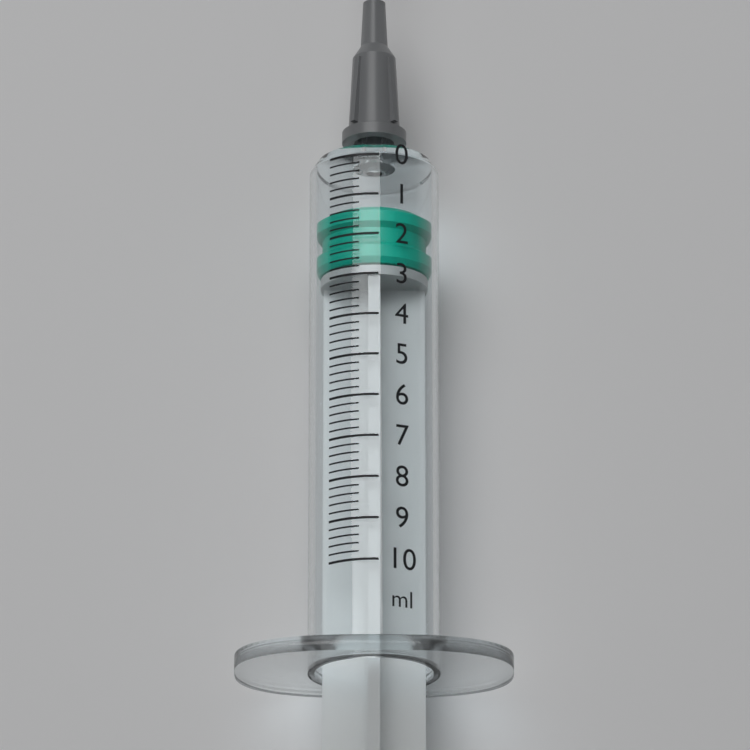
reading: 1.2 ml
